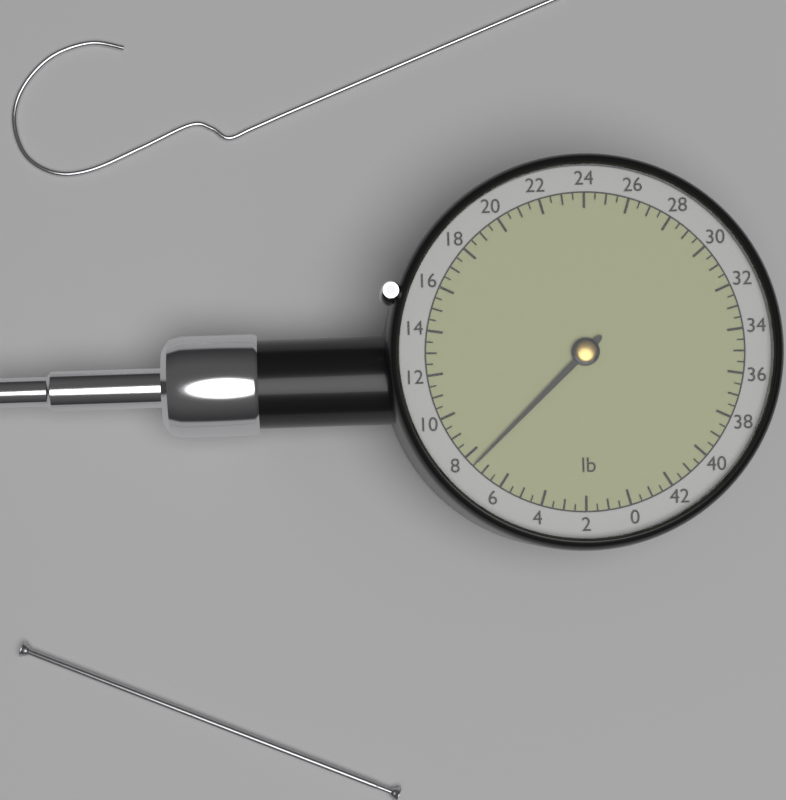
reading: 7.5 lb
